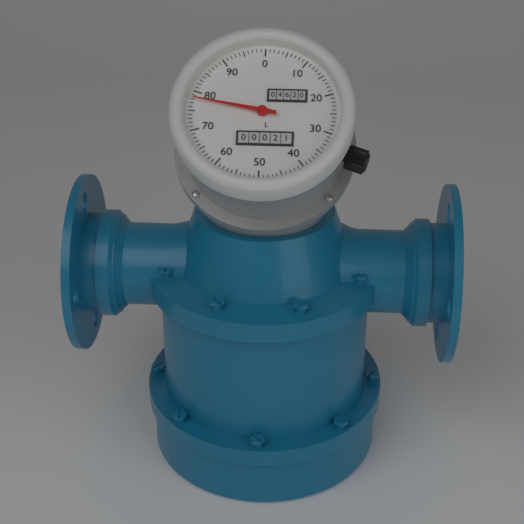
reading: 78 L
